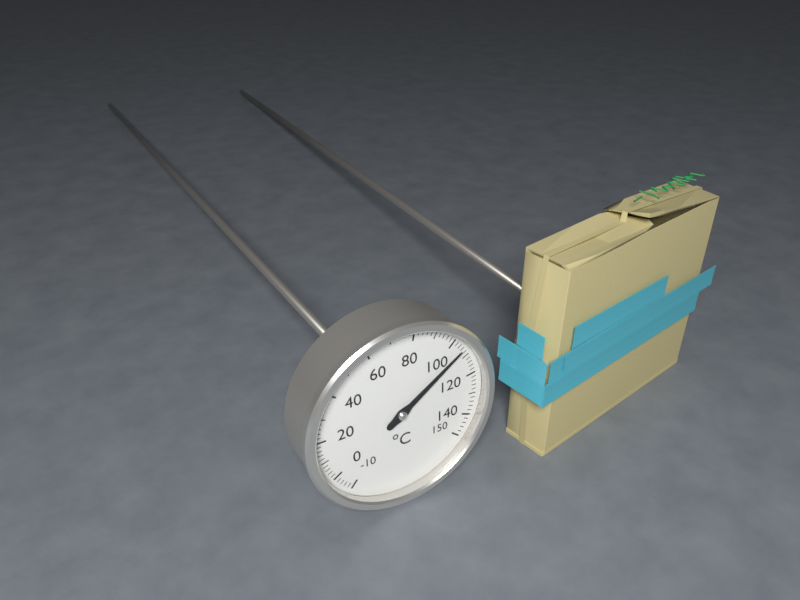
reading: 106 °C
